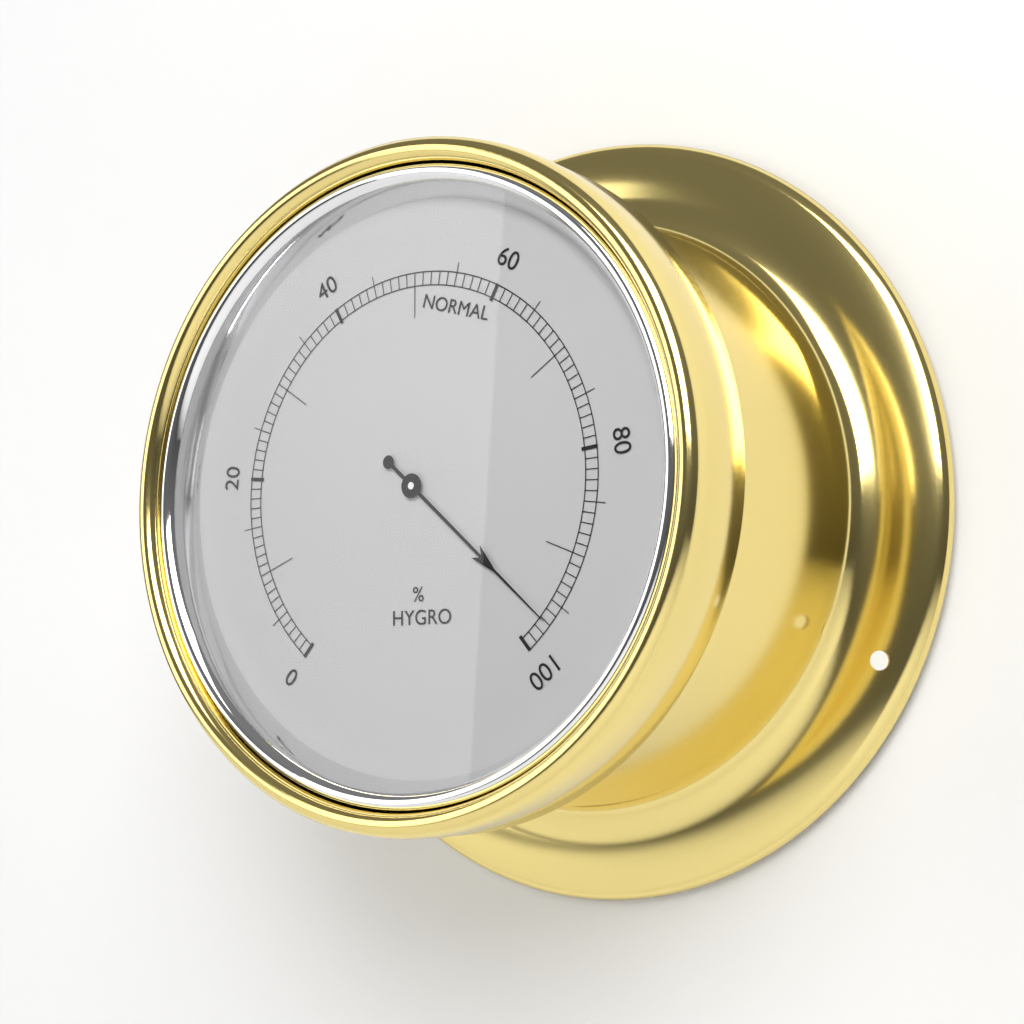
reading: 97 %
